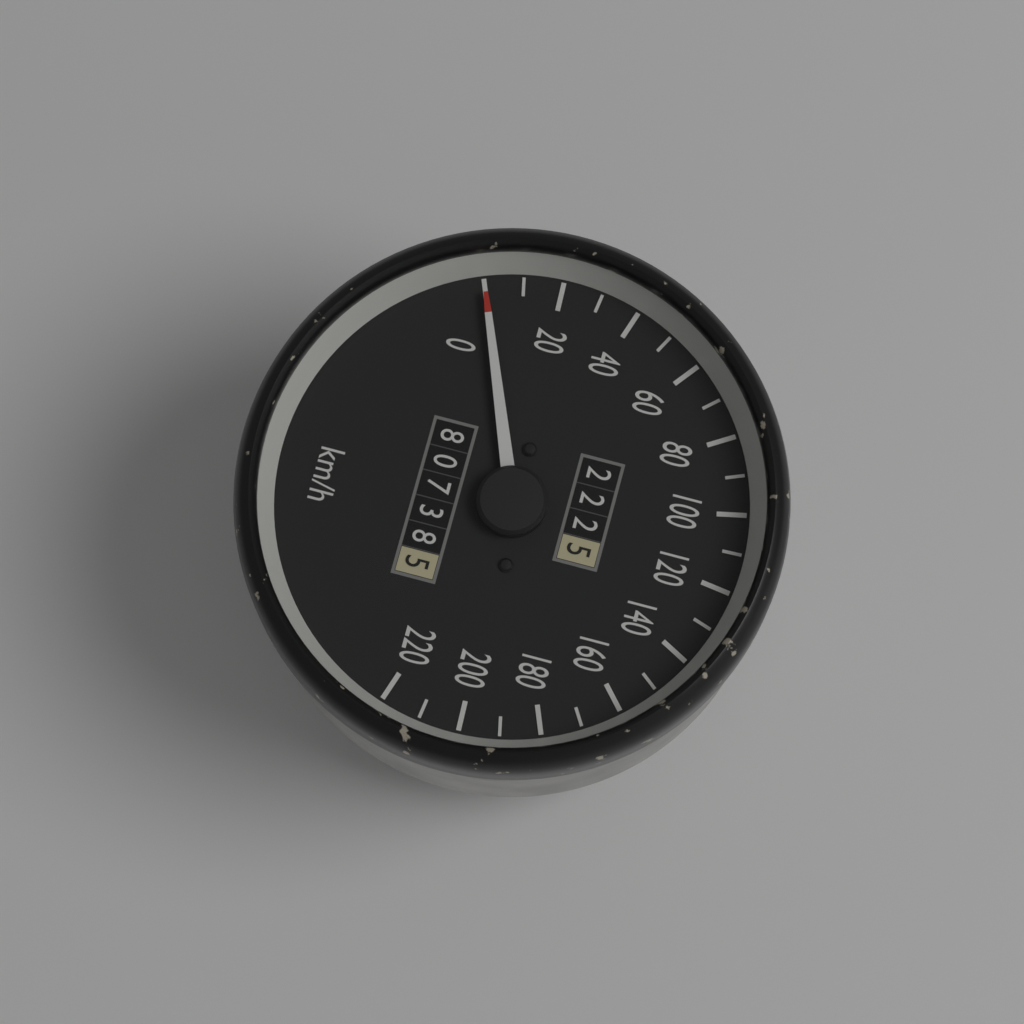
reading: 0 km/h
